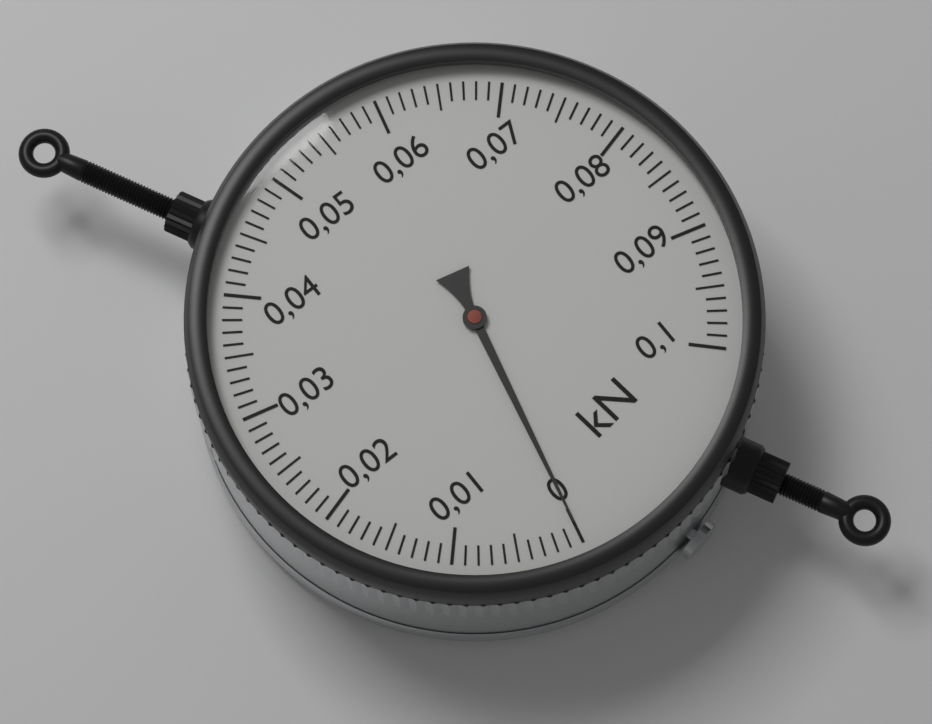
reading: 0.000 kN
